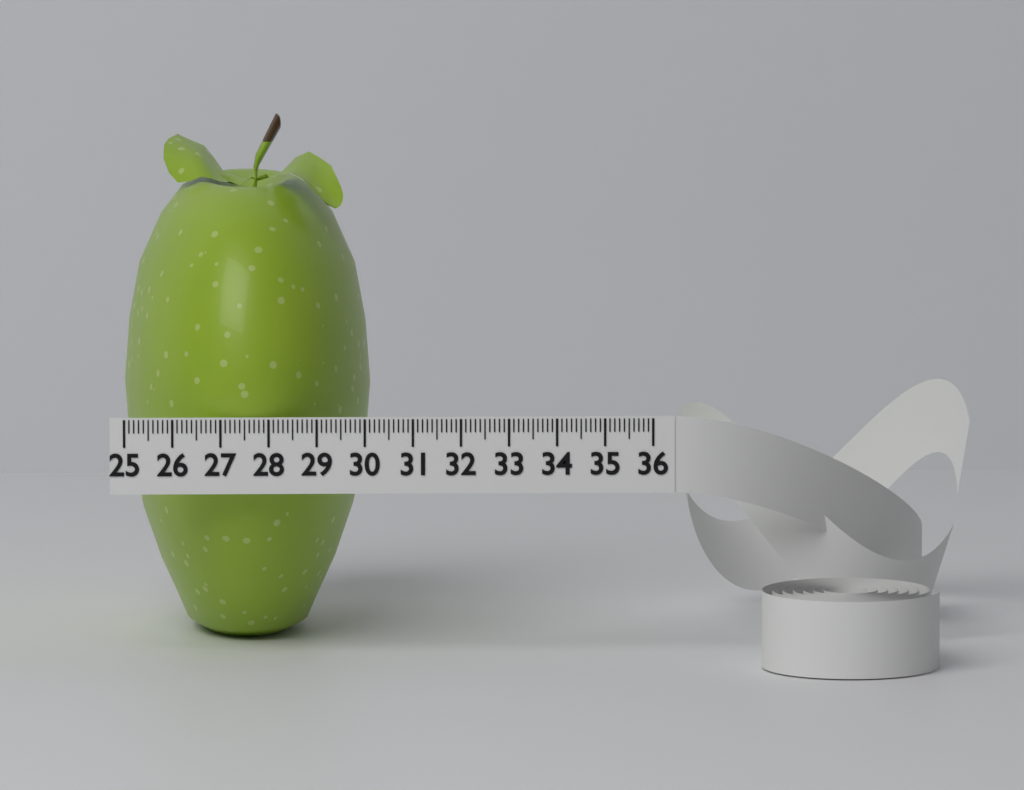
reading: 30.2 (no unit)
